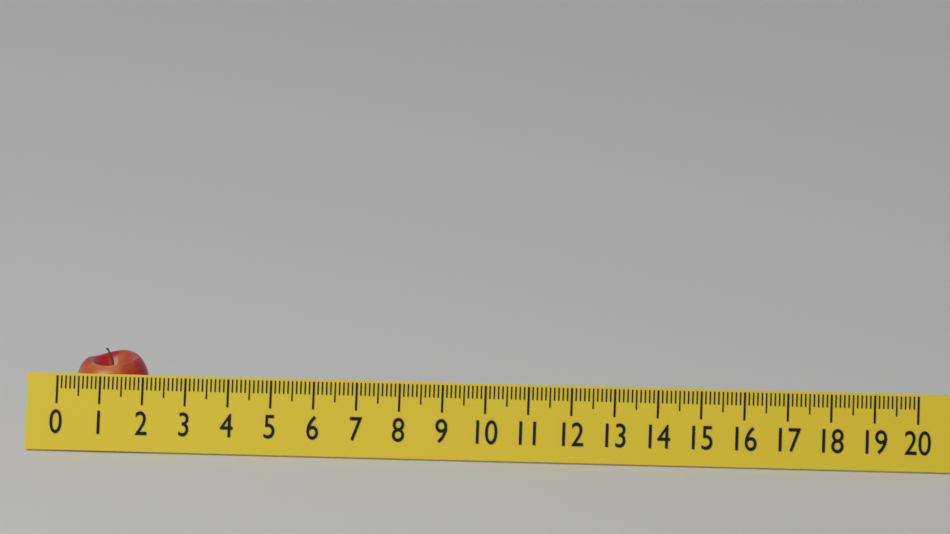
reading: 2.0 (no unit)
